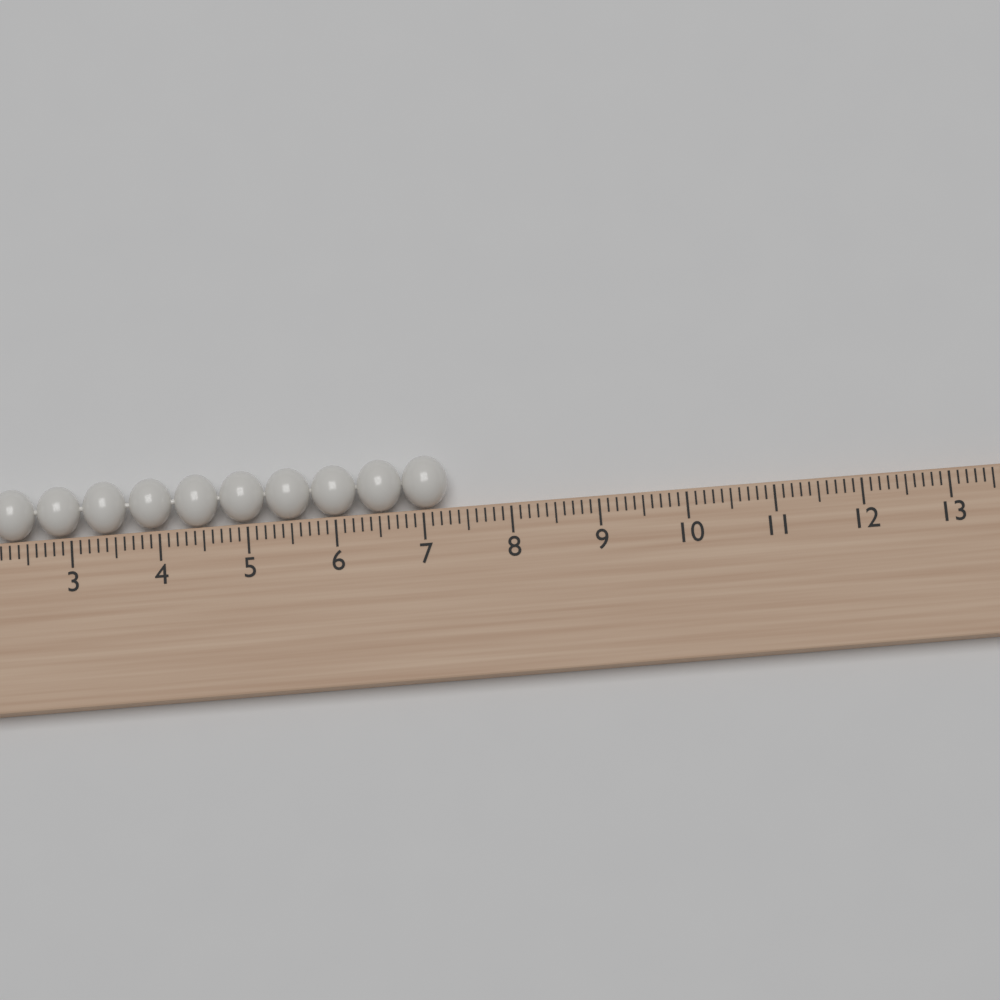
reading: 7.3 cm
